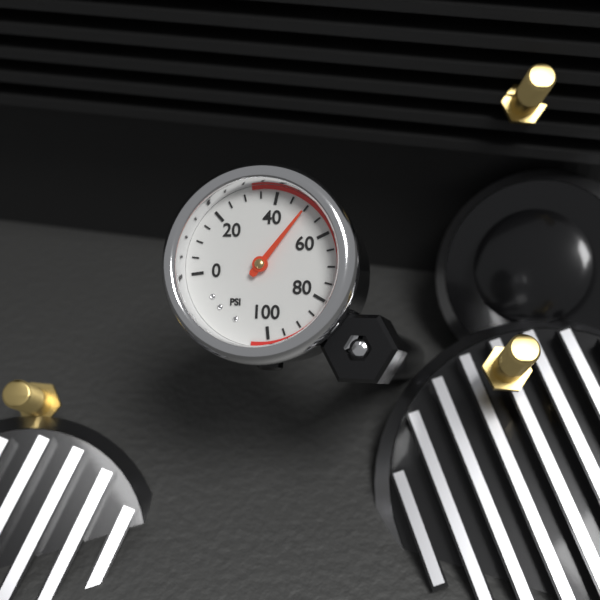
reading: 50 psi
